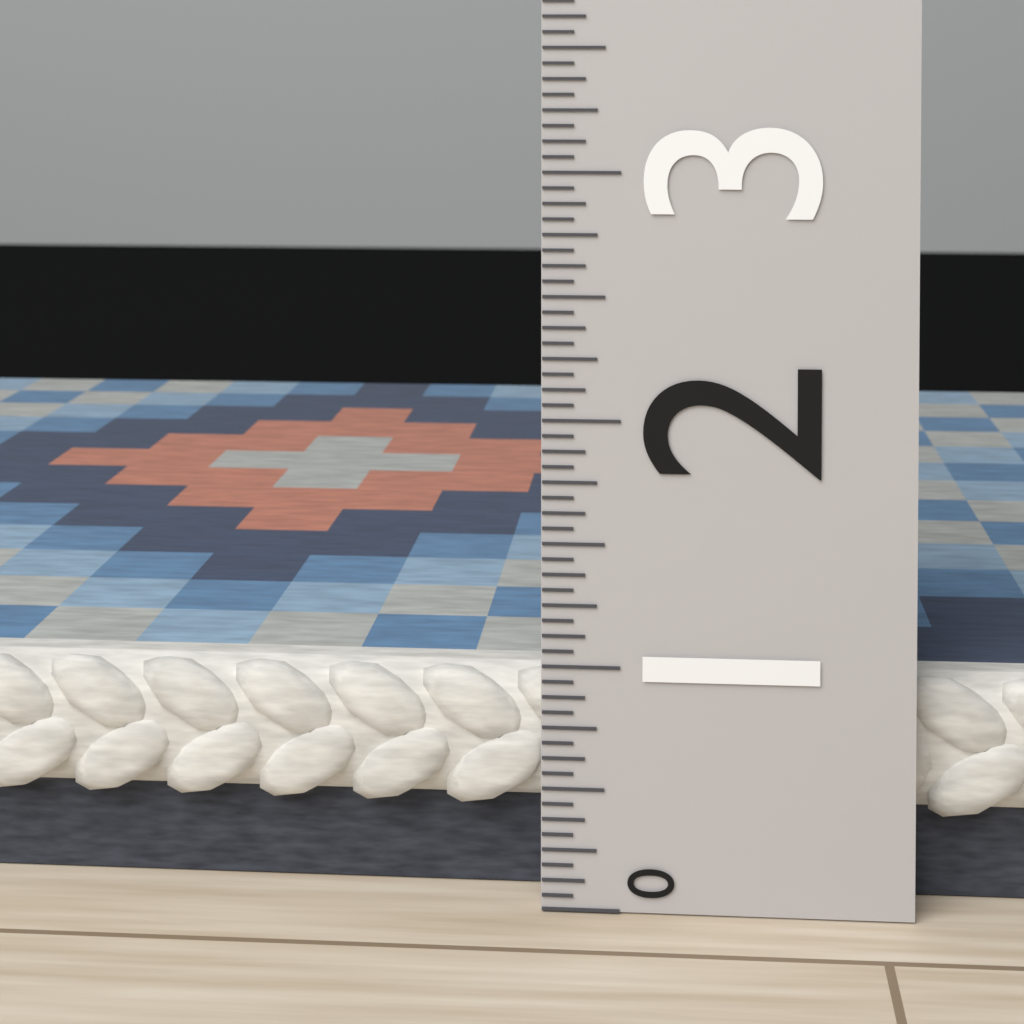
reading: 0.9375 (no unit)
